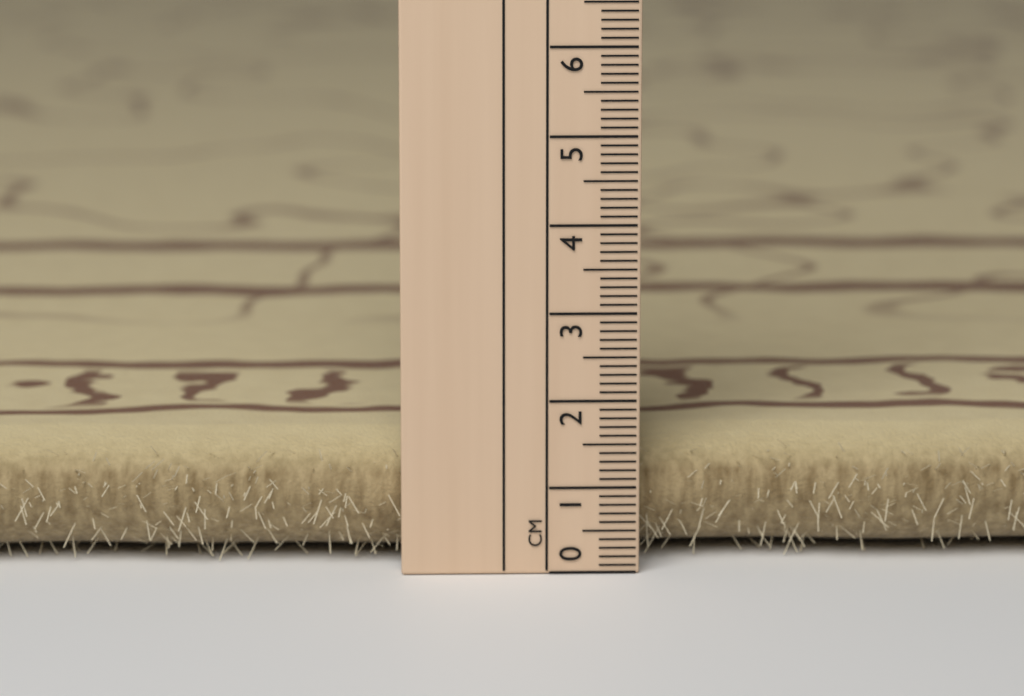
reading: 1.5 cm
